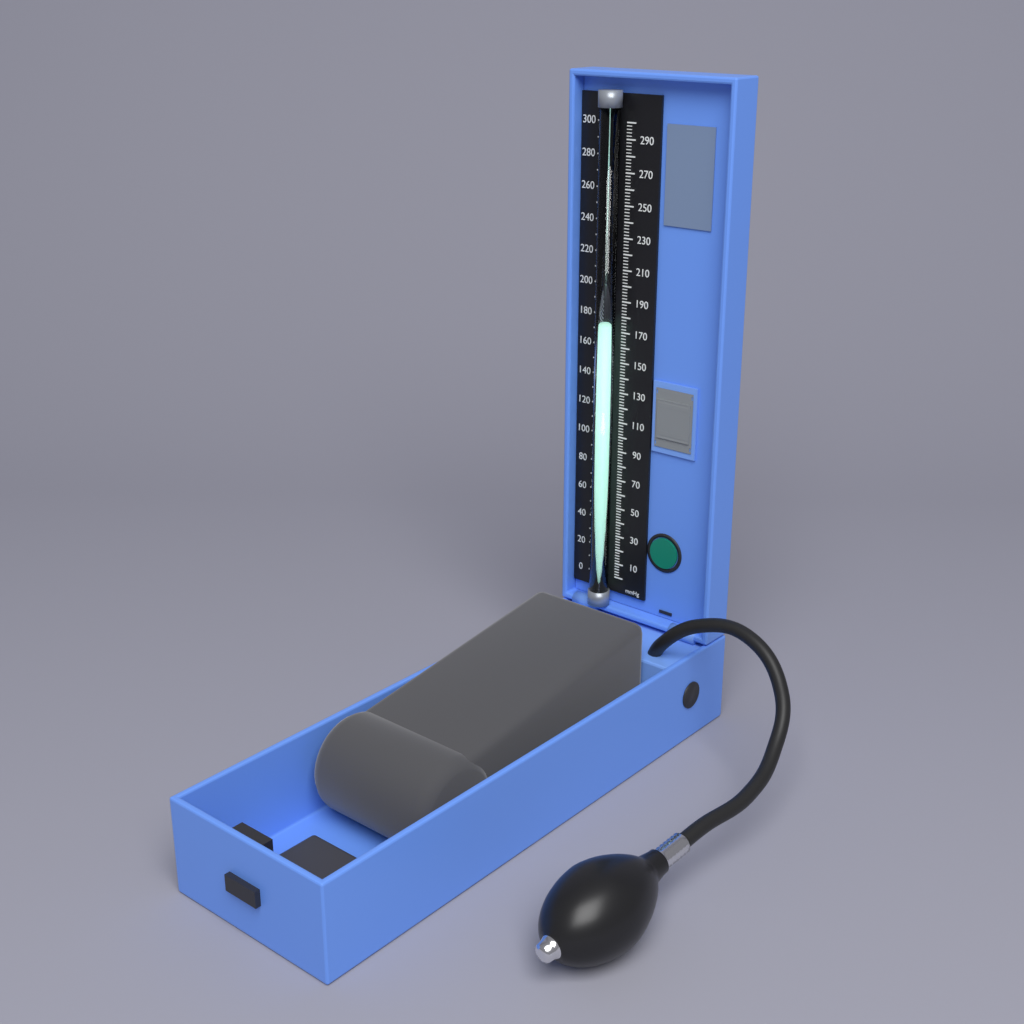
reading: 174 mmHg
